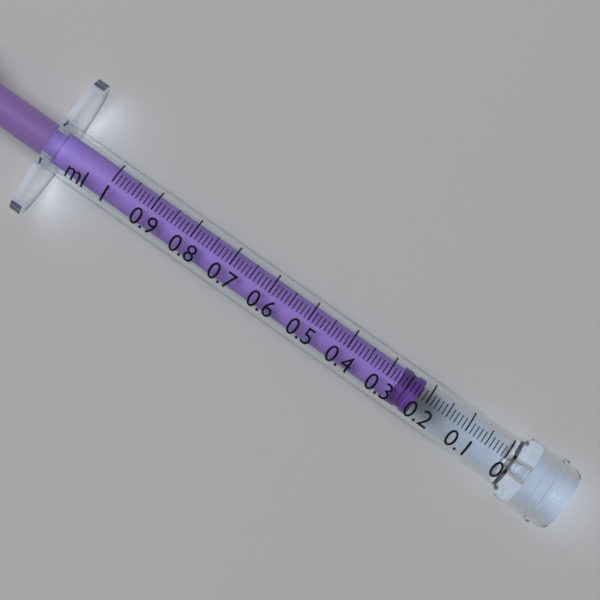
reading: 0.22 ml
